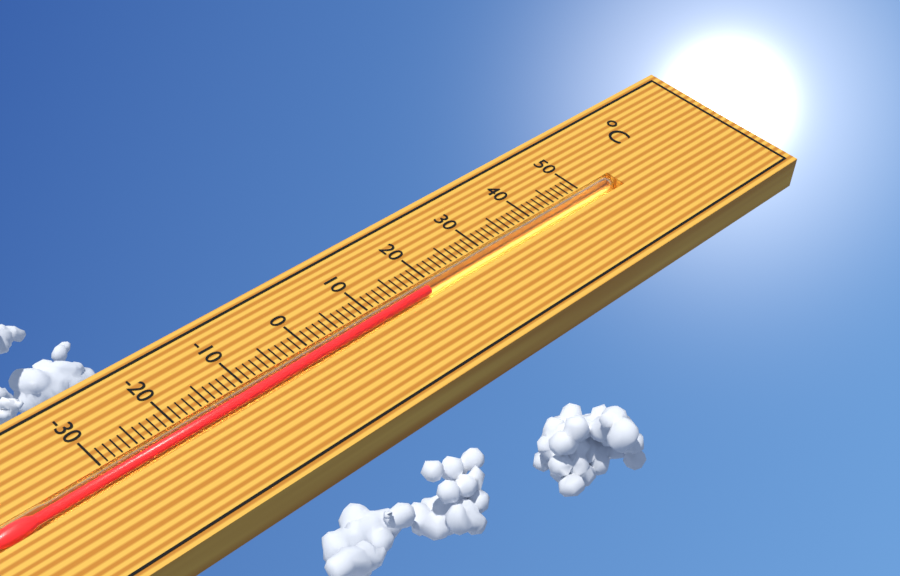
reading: 19 °C
